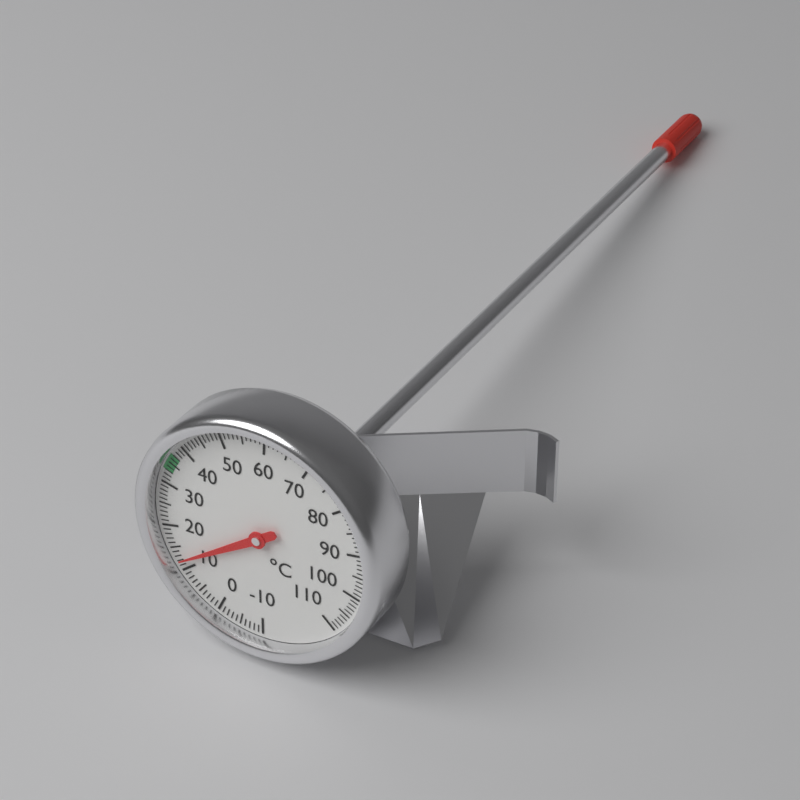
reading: 12 °C
